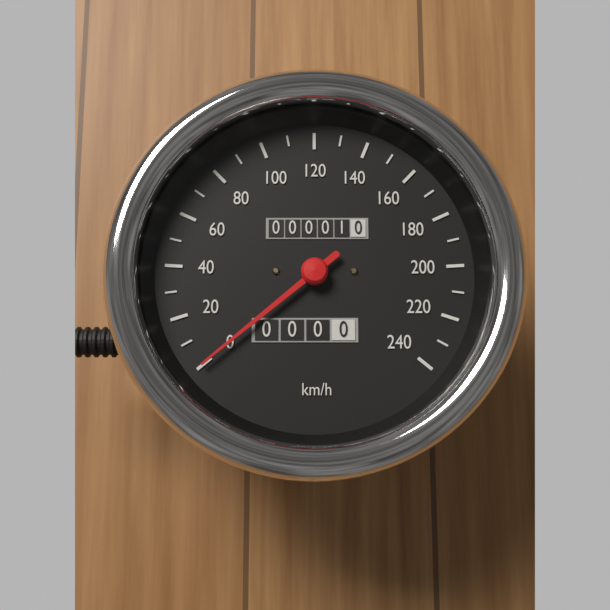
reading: 0 km/h
